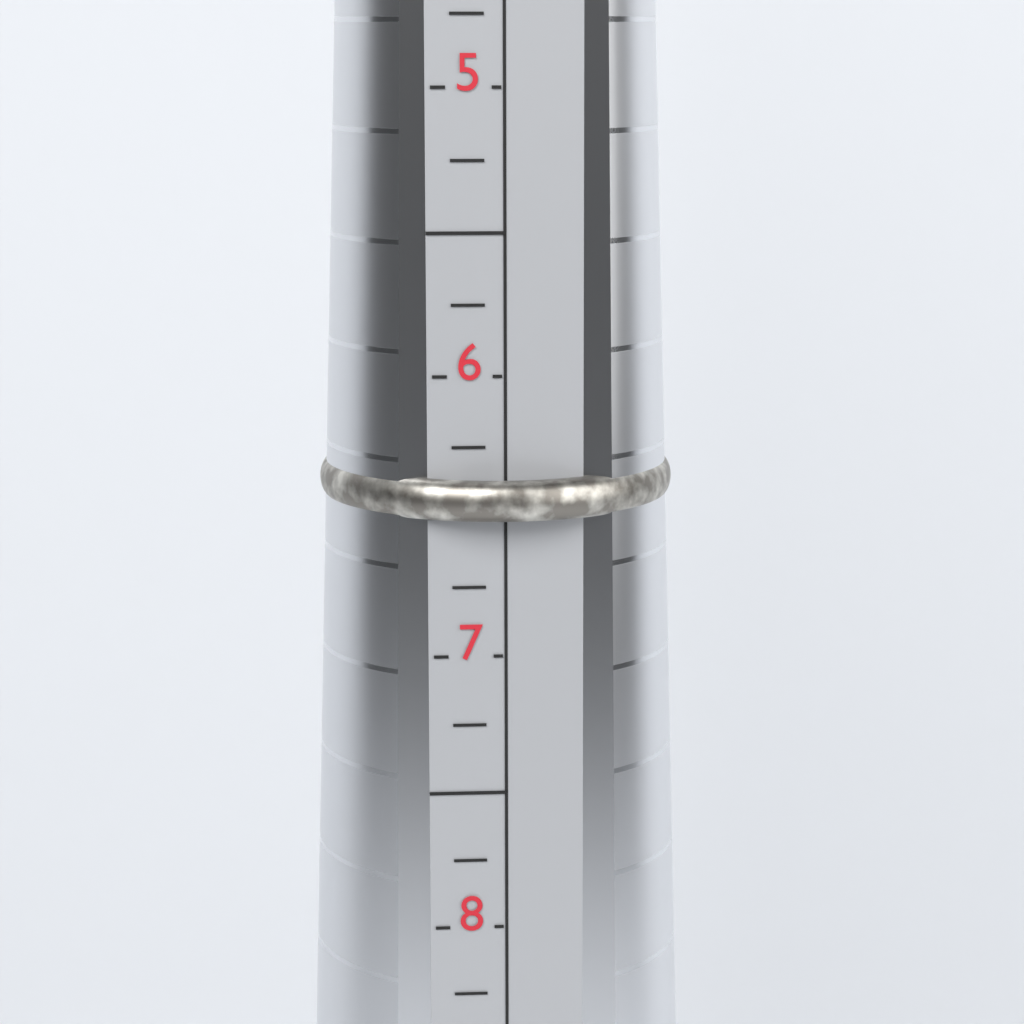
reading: 6.50 (no unit)
